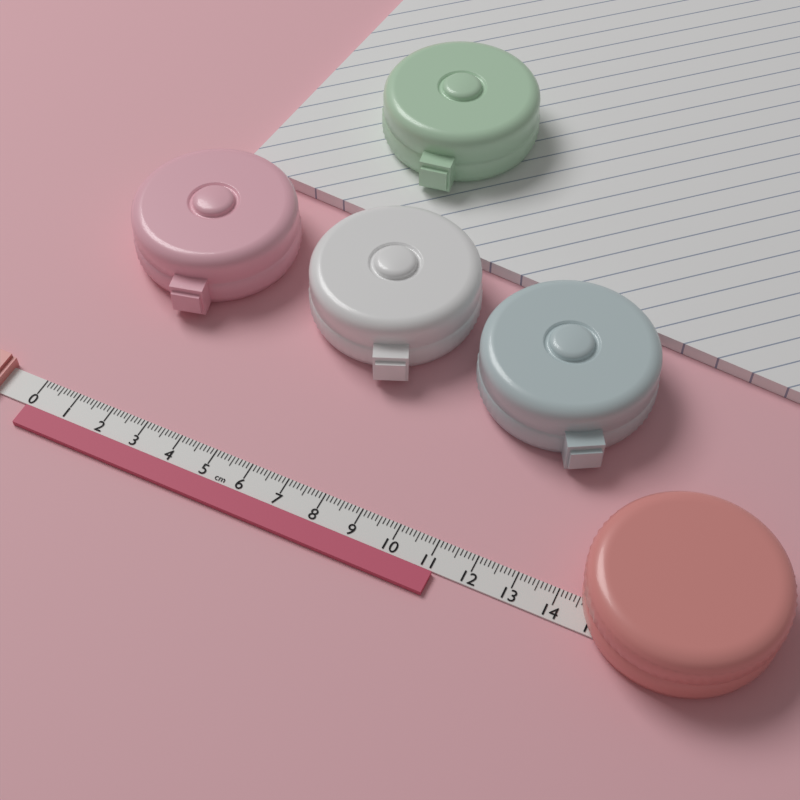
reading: 11.2 cm
